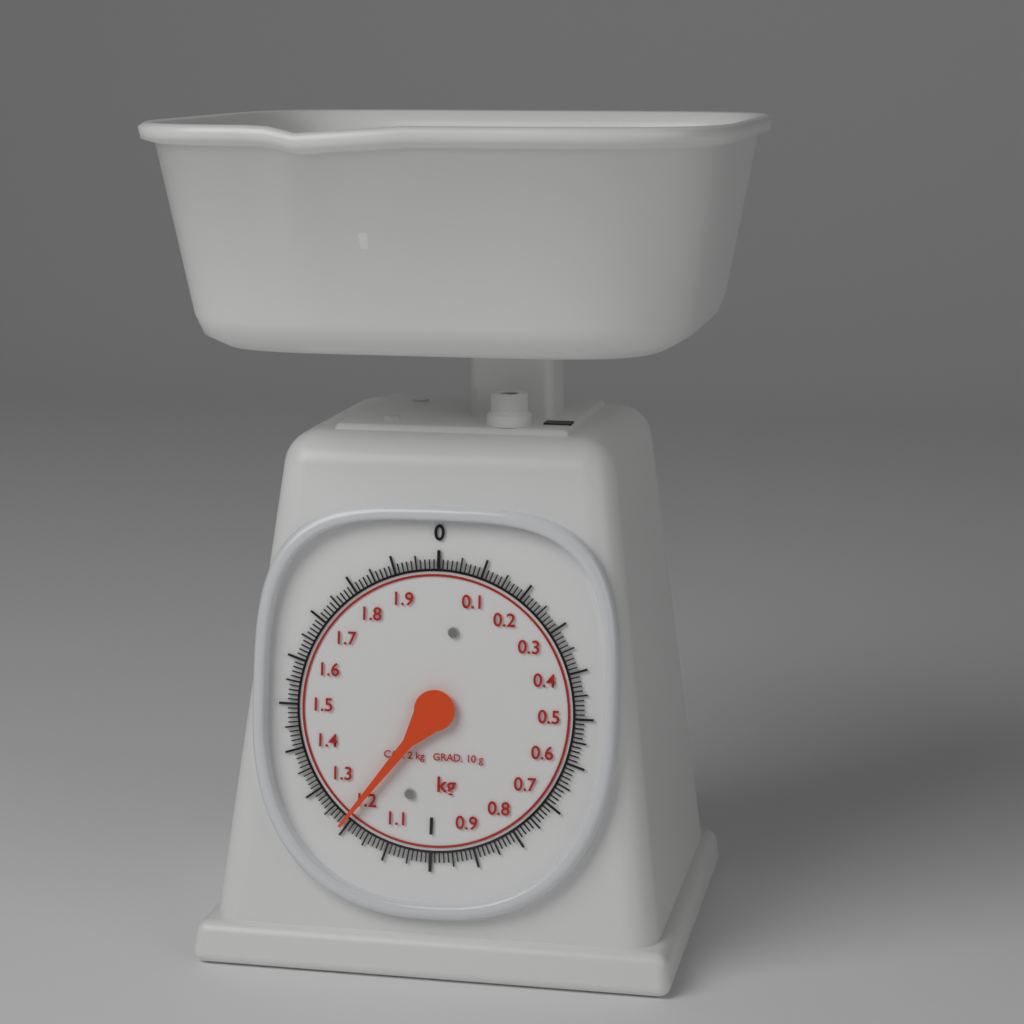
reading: 1.21 kg
